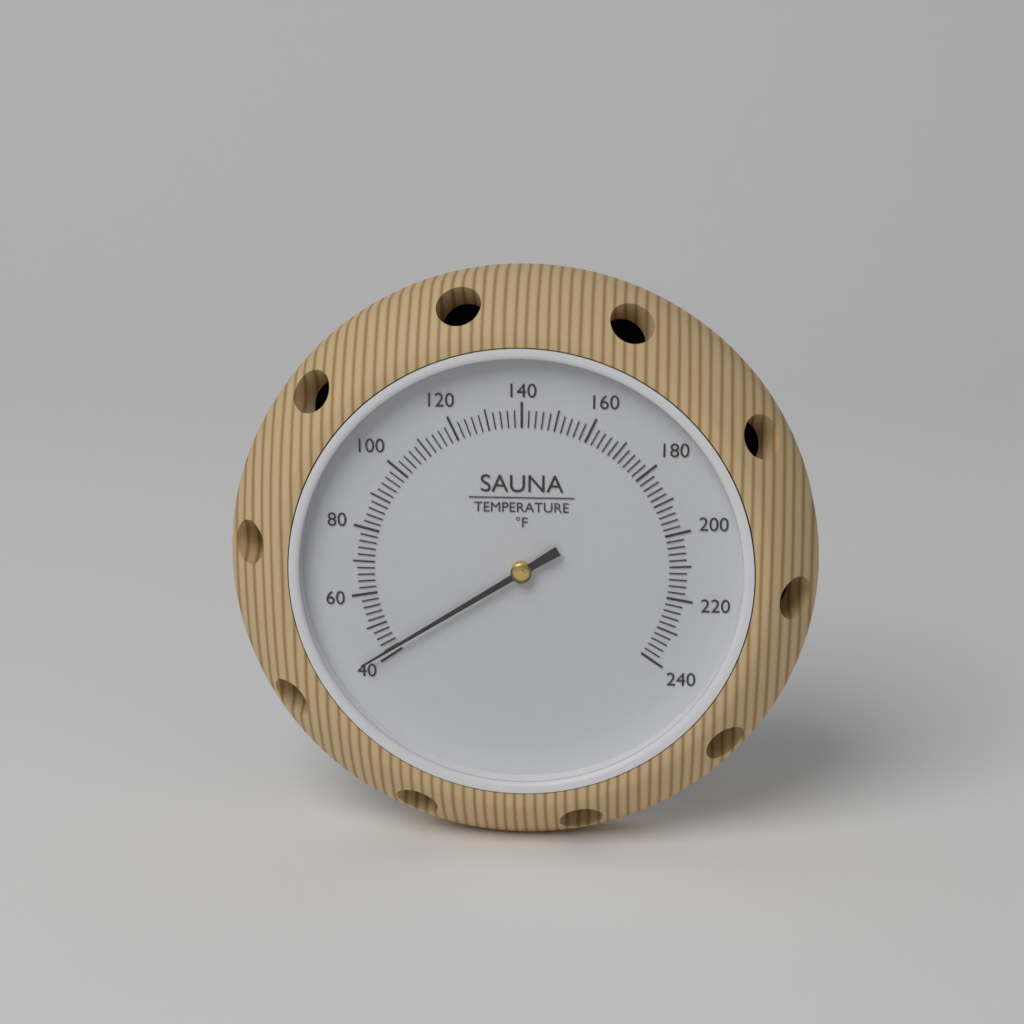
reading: 42 °F
